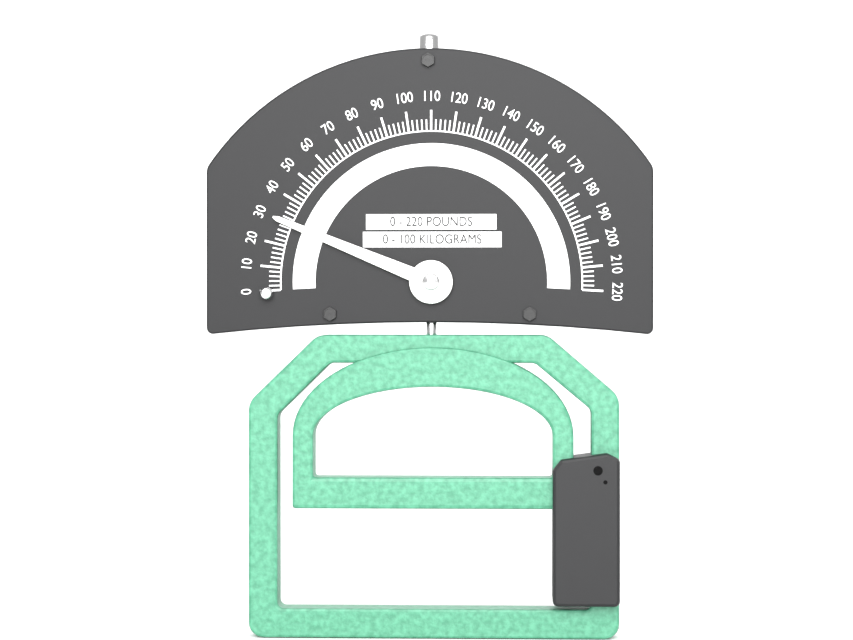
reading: 30 lb
